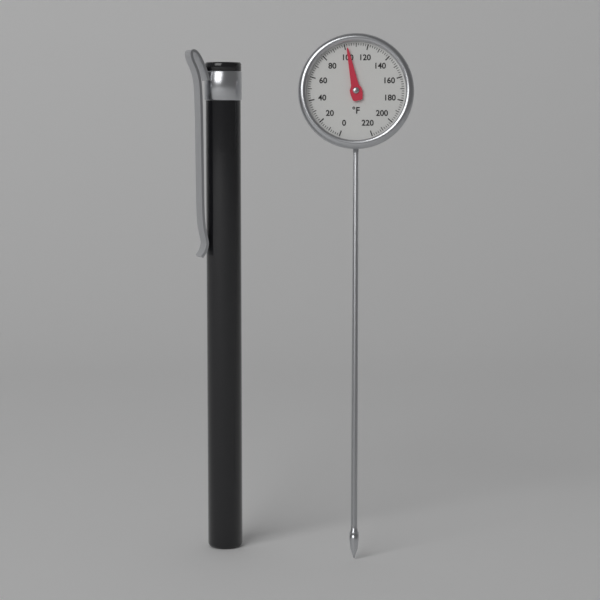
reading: 102 °F
